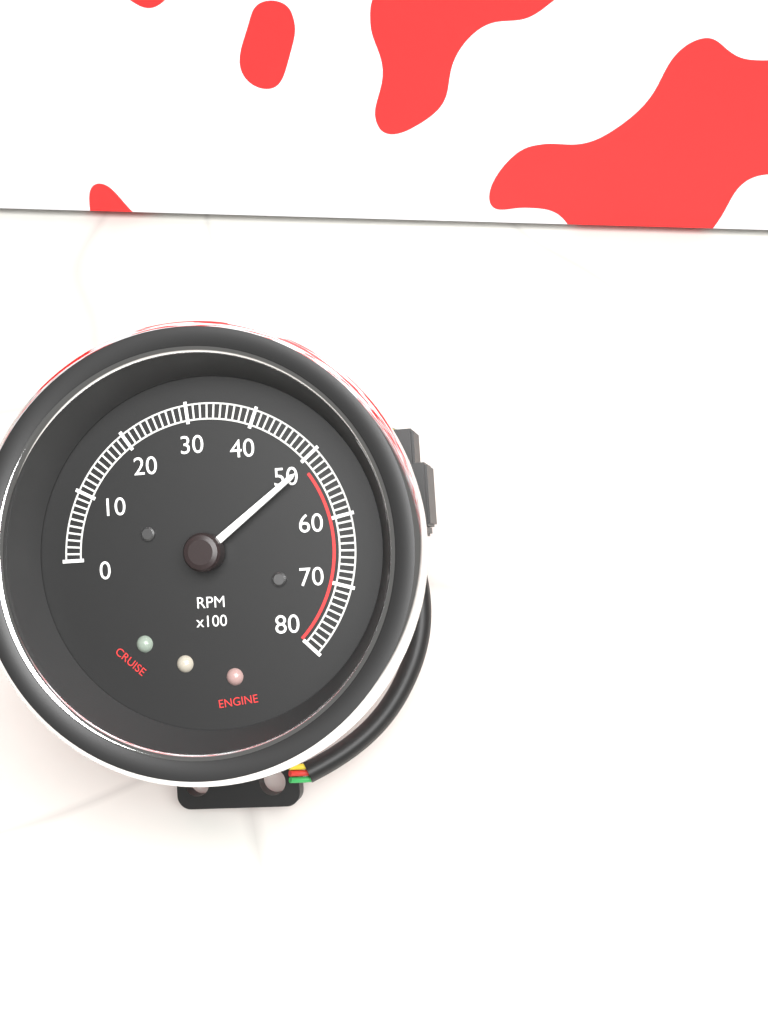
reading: 5100 RPM
